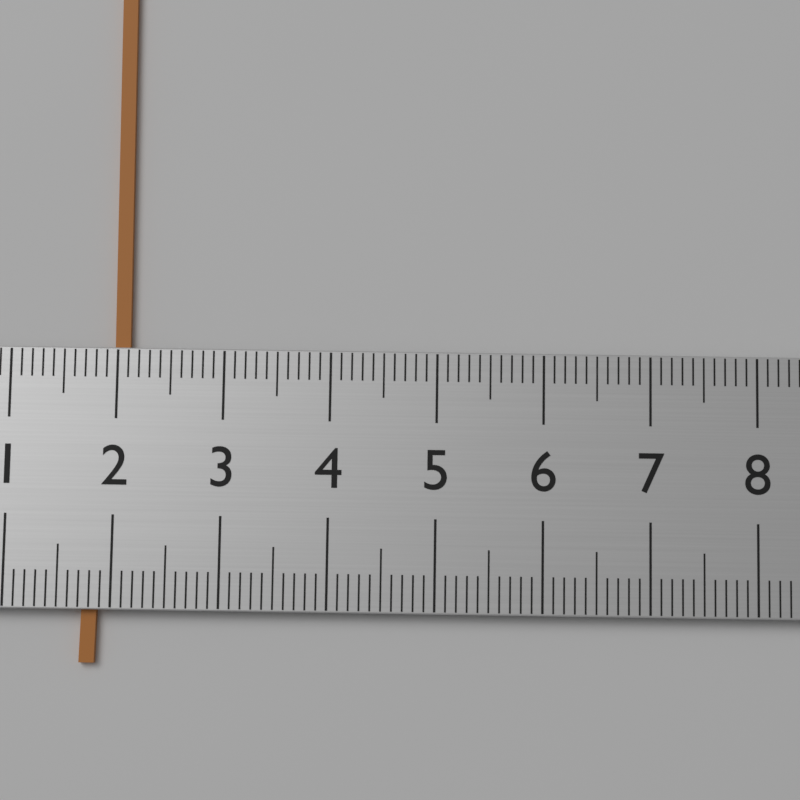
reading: 2.1 (no unit)
